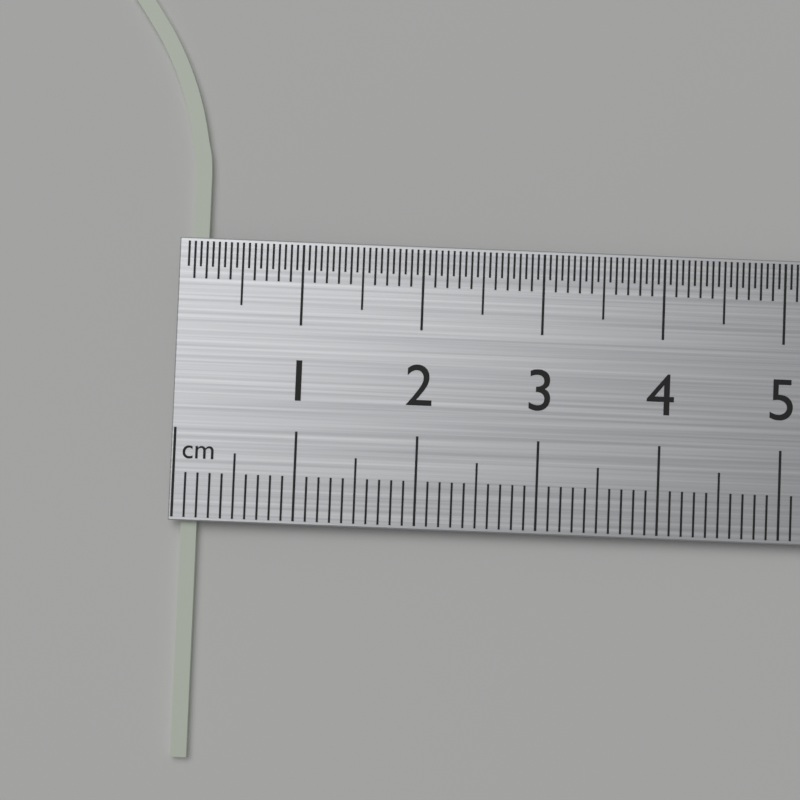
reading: 0.2 cm
